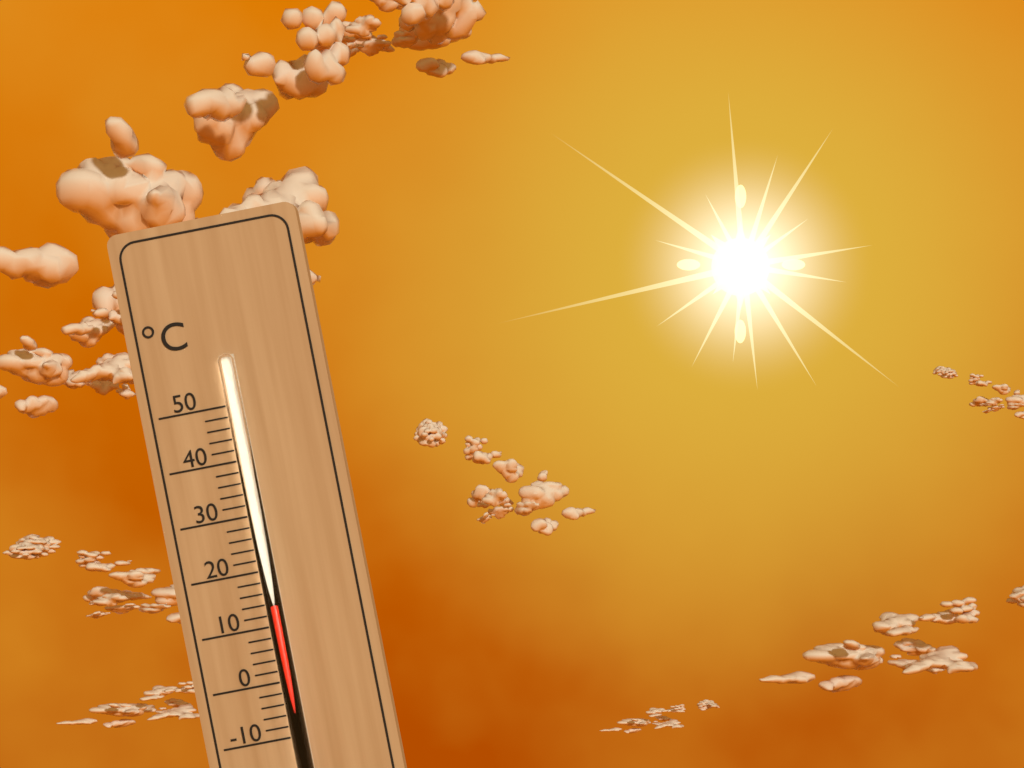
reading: 14 °C
